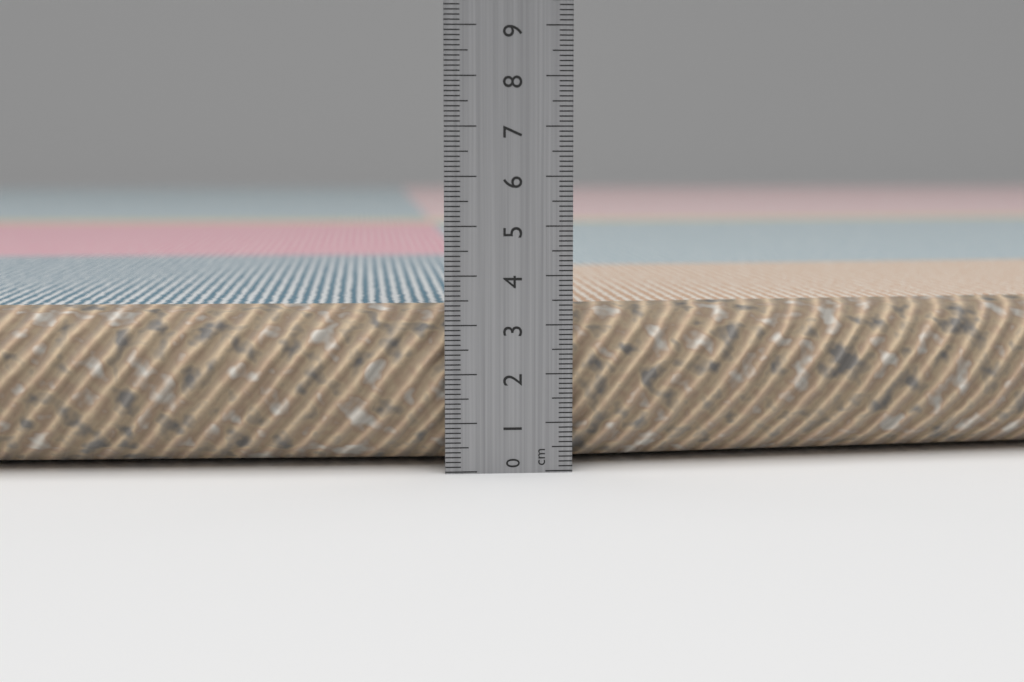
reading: 3.3 cm
